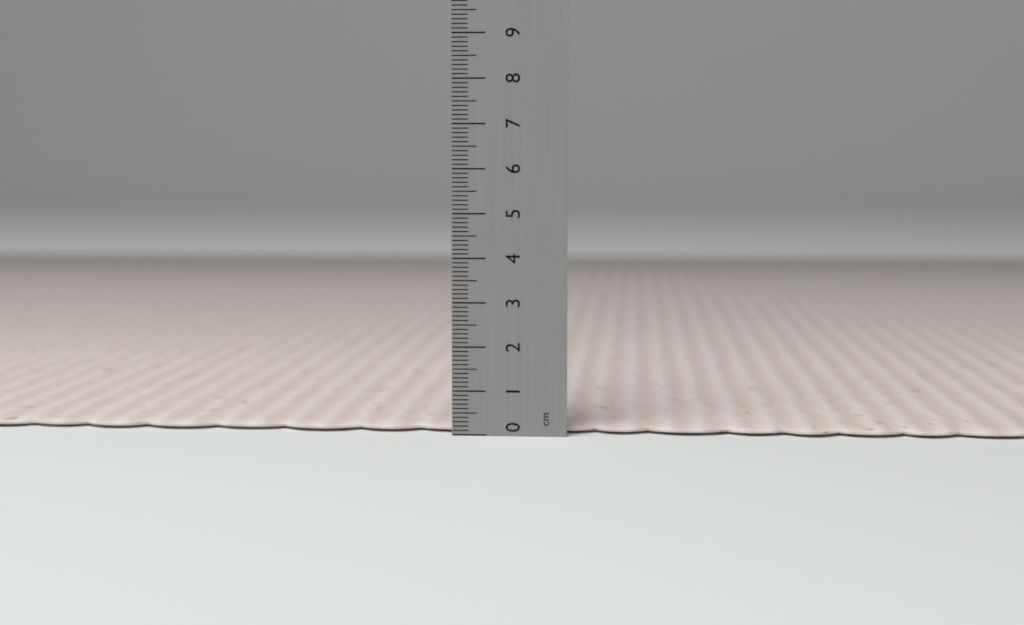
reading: 0.2 cm
